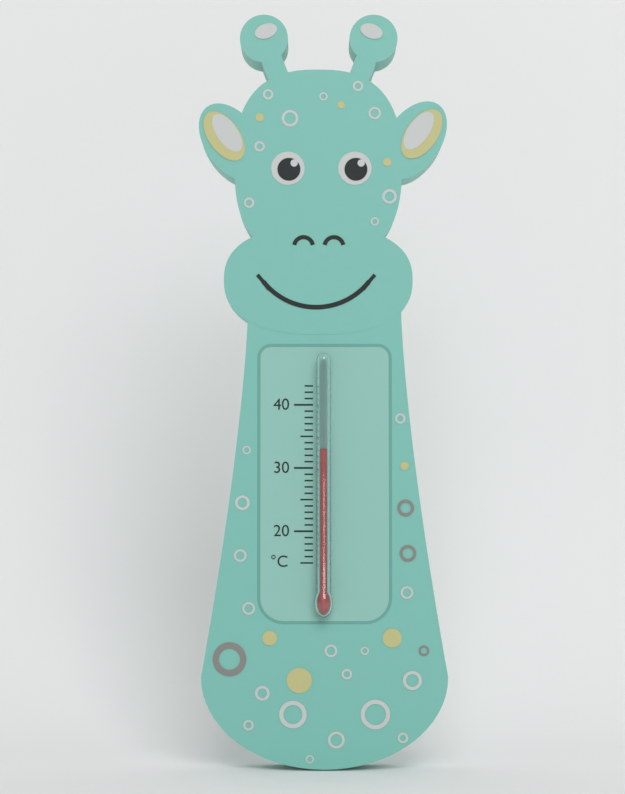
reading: 33 °C
